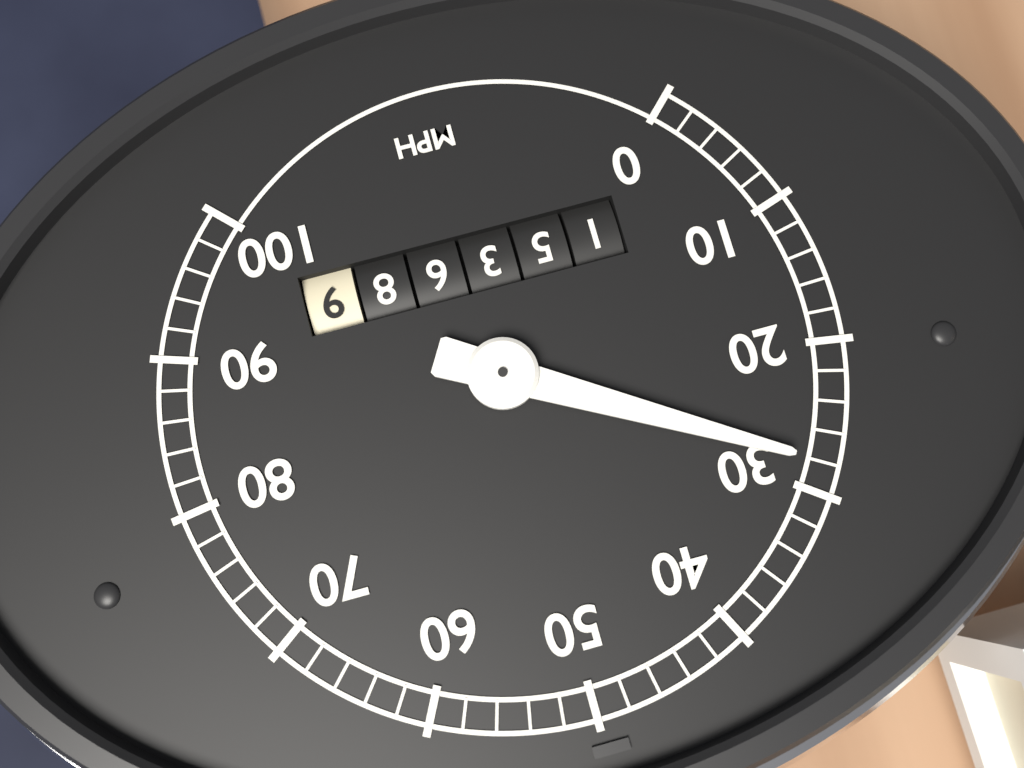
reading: 28 mph
